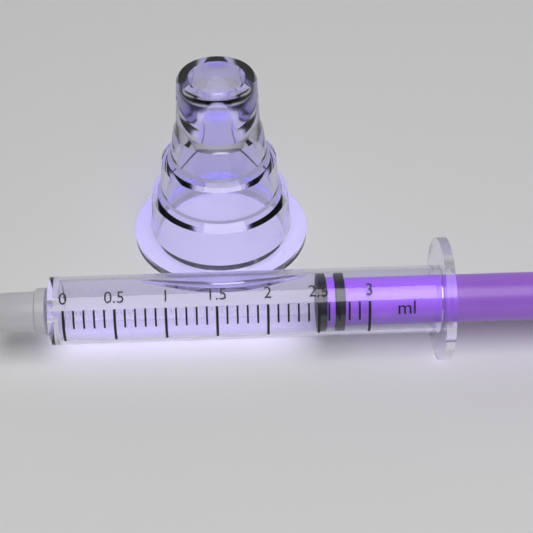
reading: 2.5 ml
